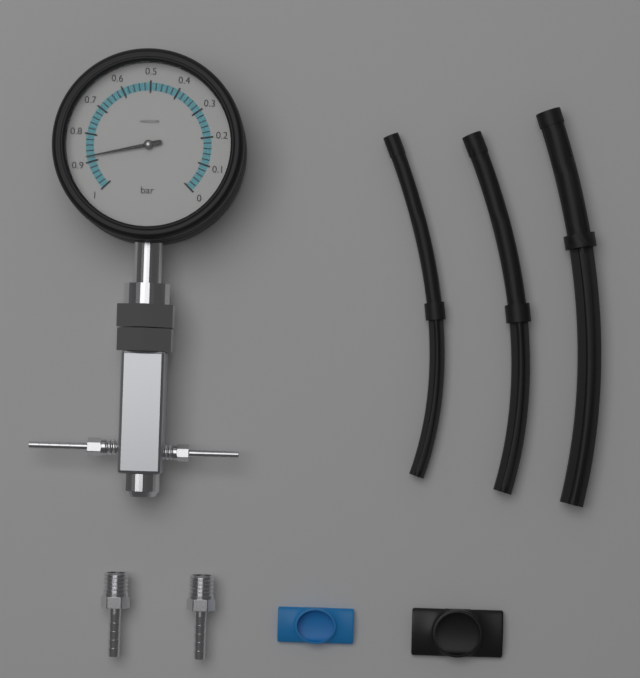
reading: 0.88 bar
